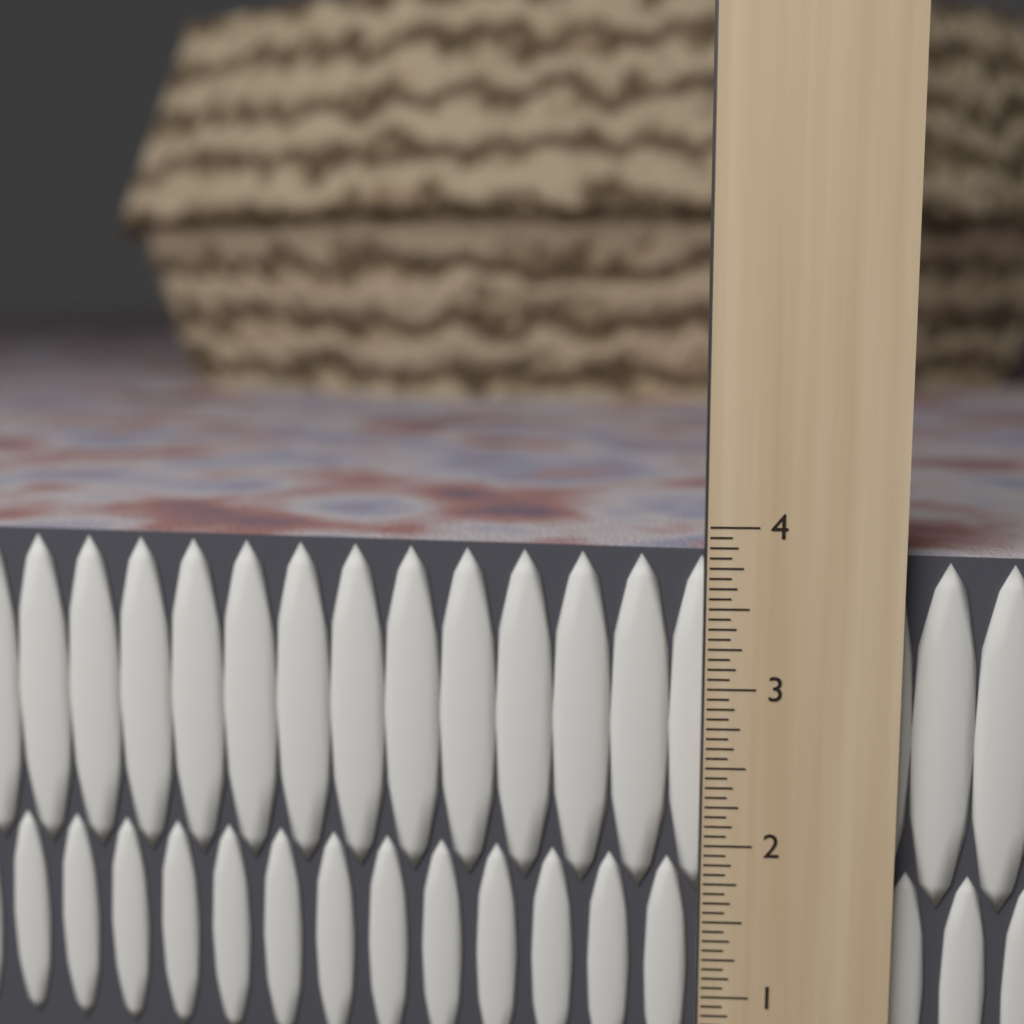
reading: 3.8125 in
